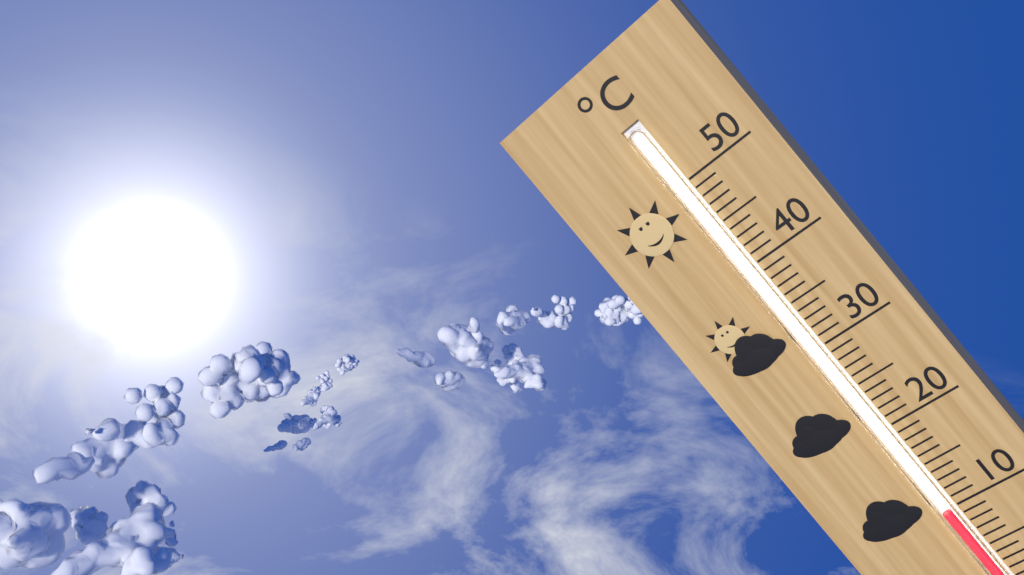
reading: 10 °C
